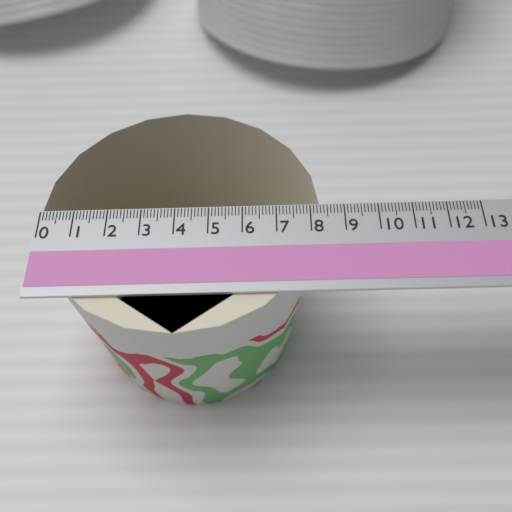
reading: 8.3 (no unit)
